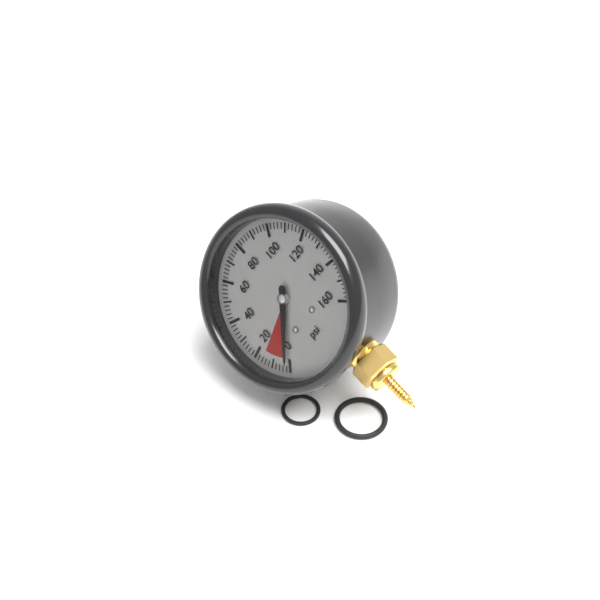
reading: 2 psi
